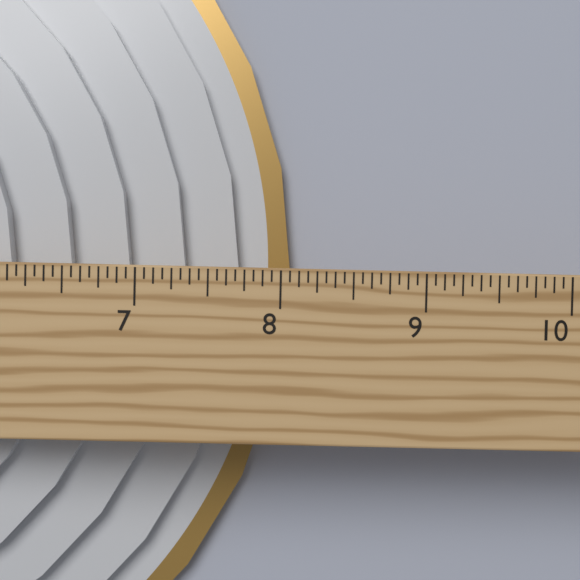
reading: 8.0625 in
